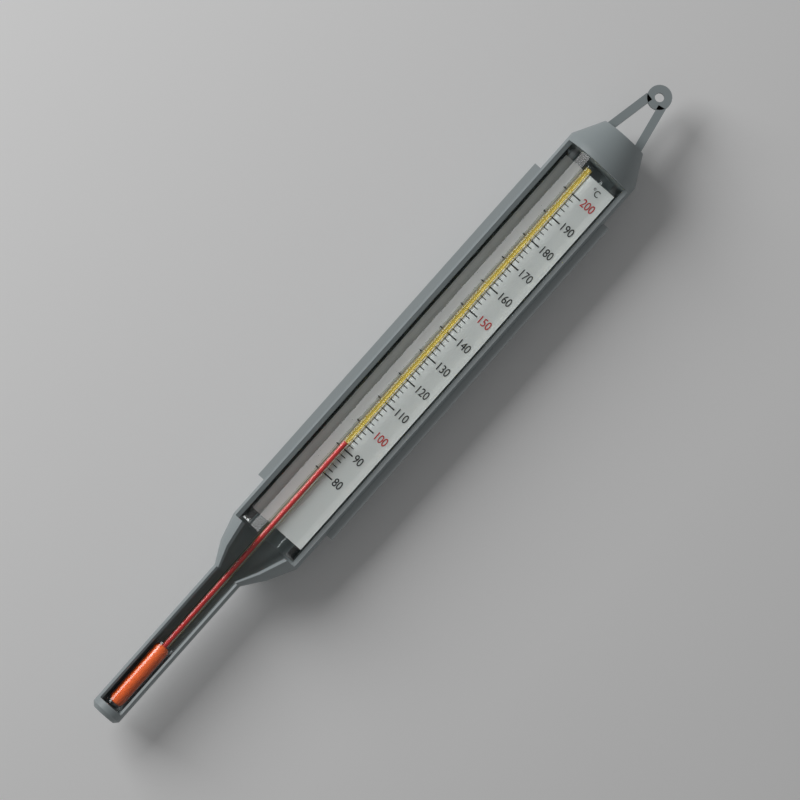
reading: 92 °C
